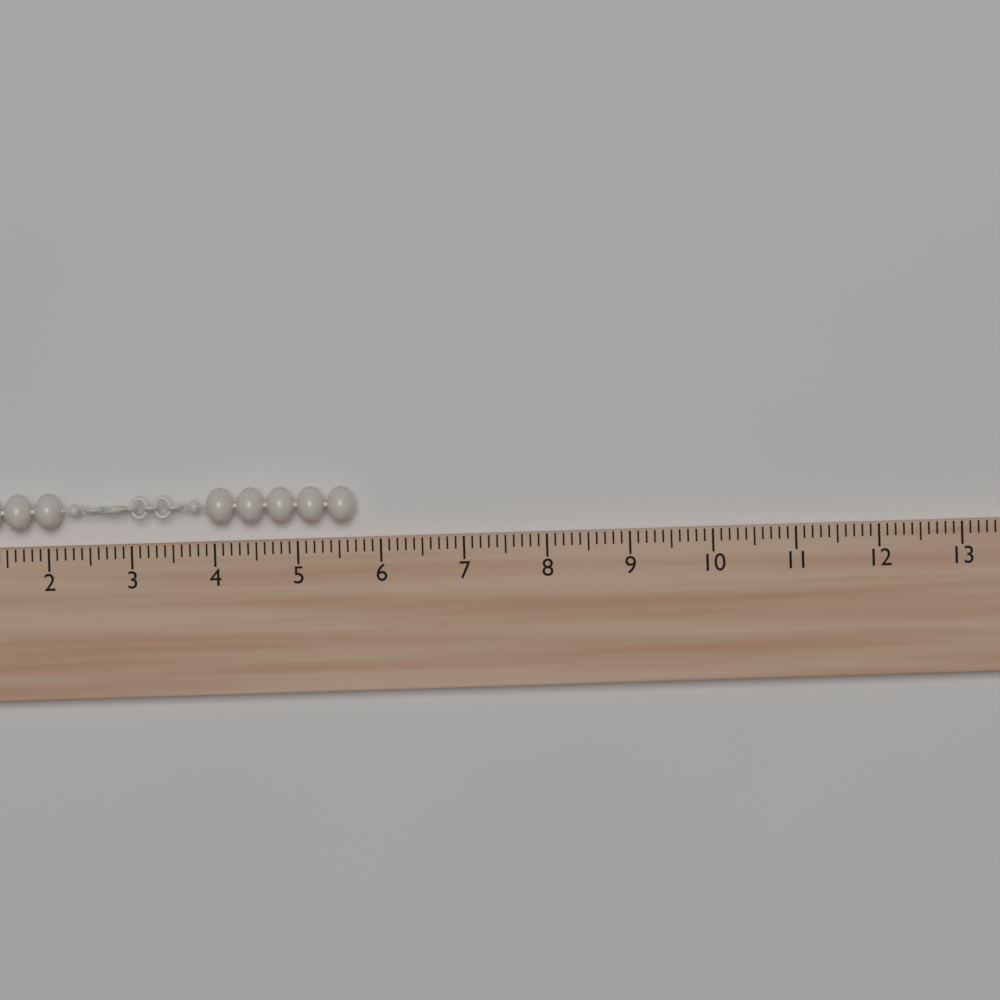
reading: 5.7 (no unit)
